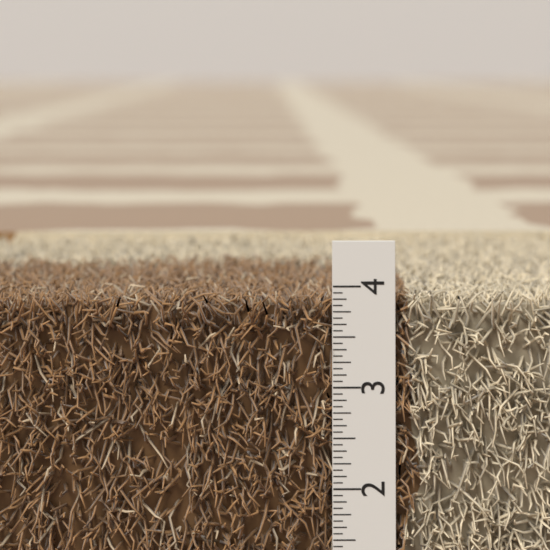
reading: 3.9375 in
